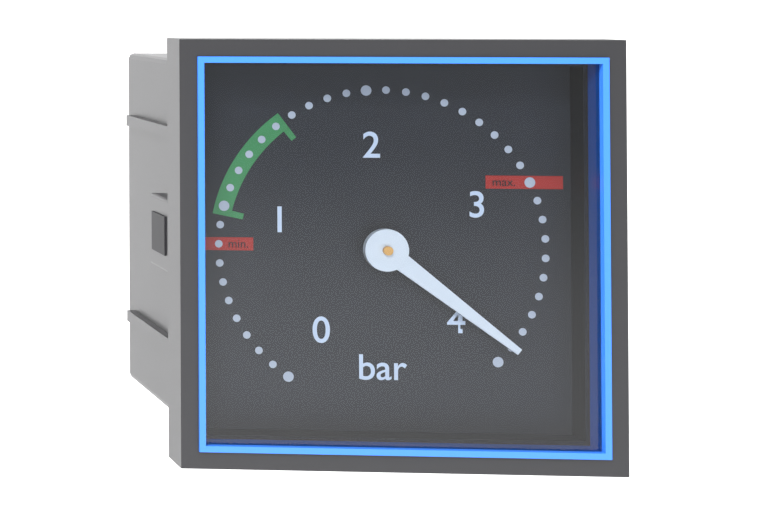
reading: 3.9 bar
